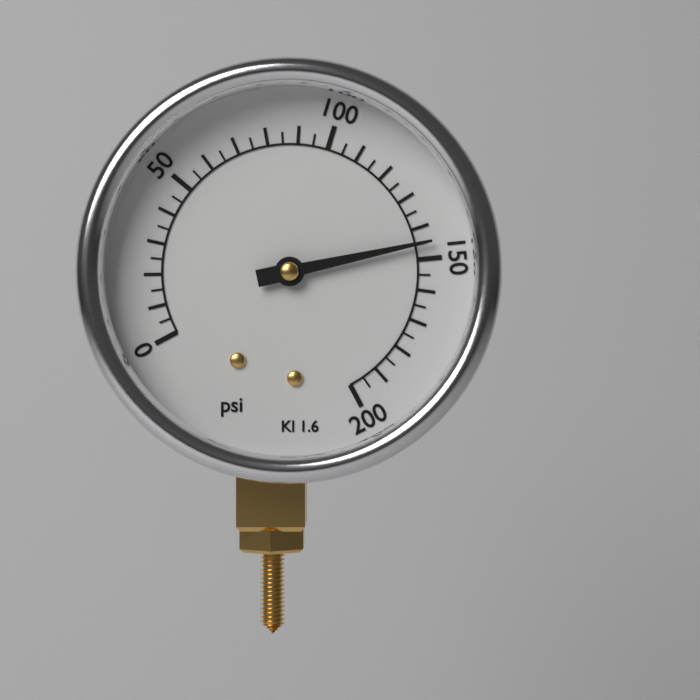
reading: 145 psi
